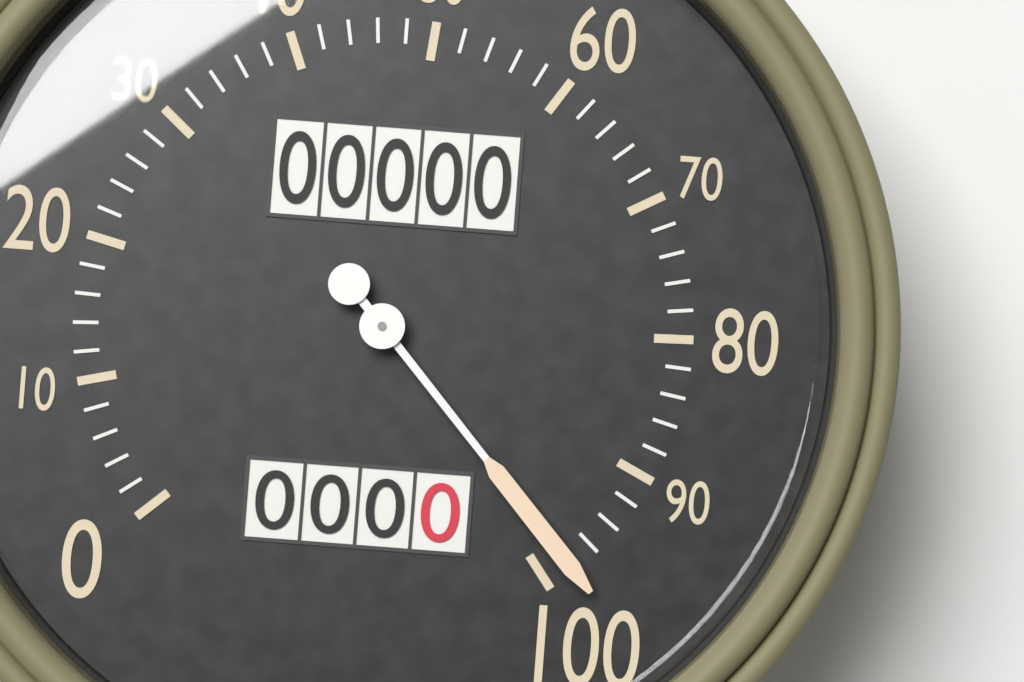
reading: 98 (no unit)
